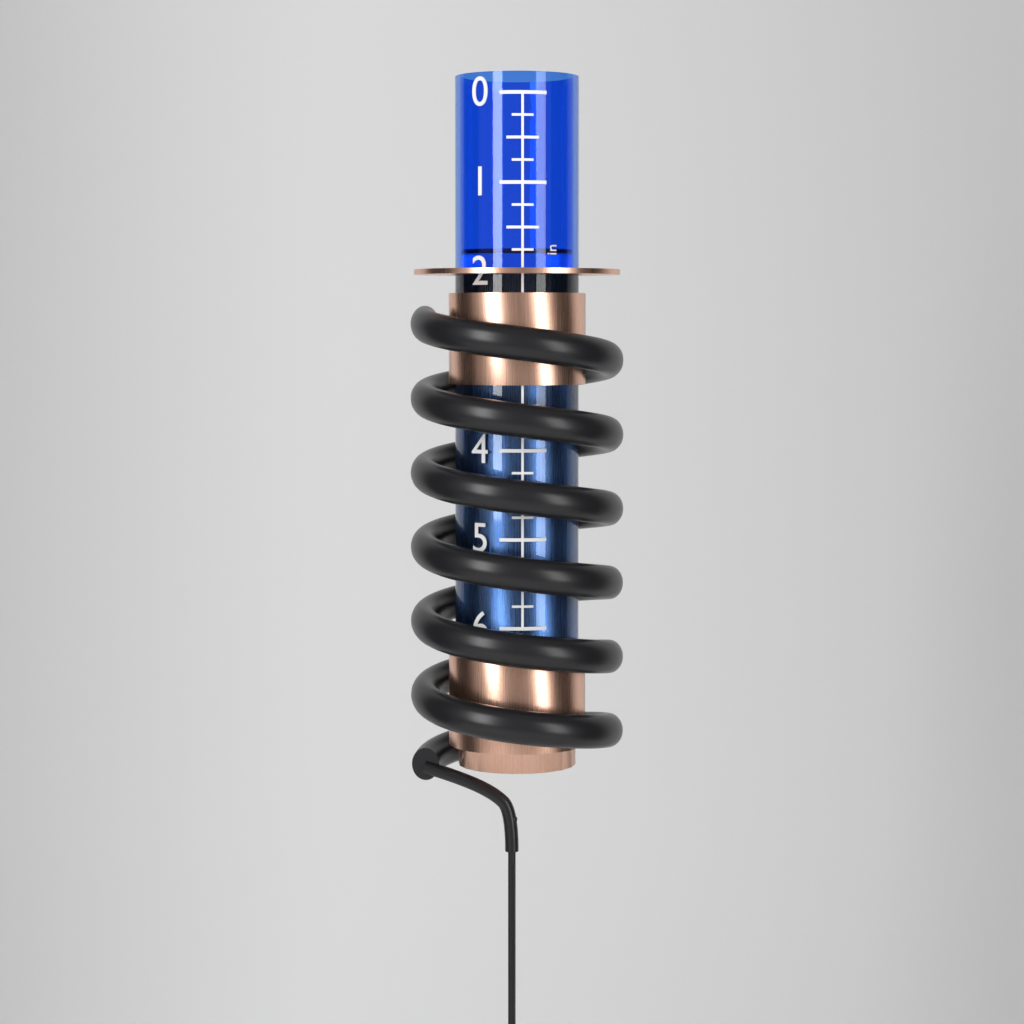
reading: 1.75 in
